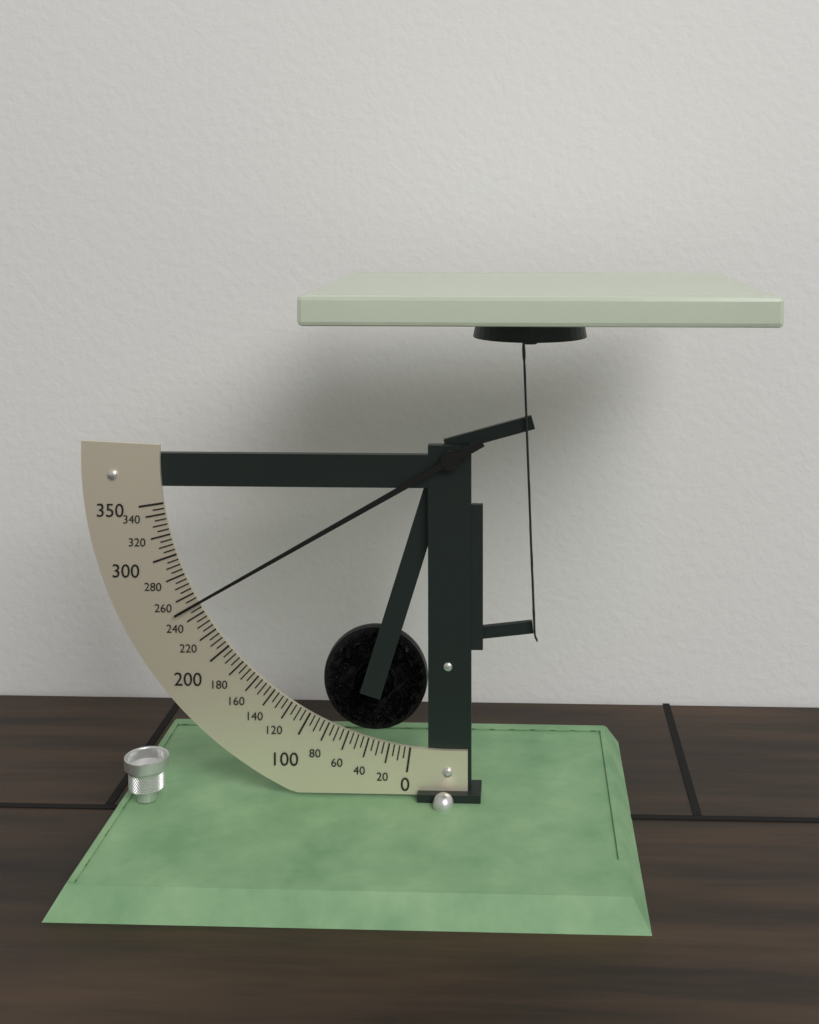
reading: 250 (no unit)
